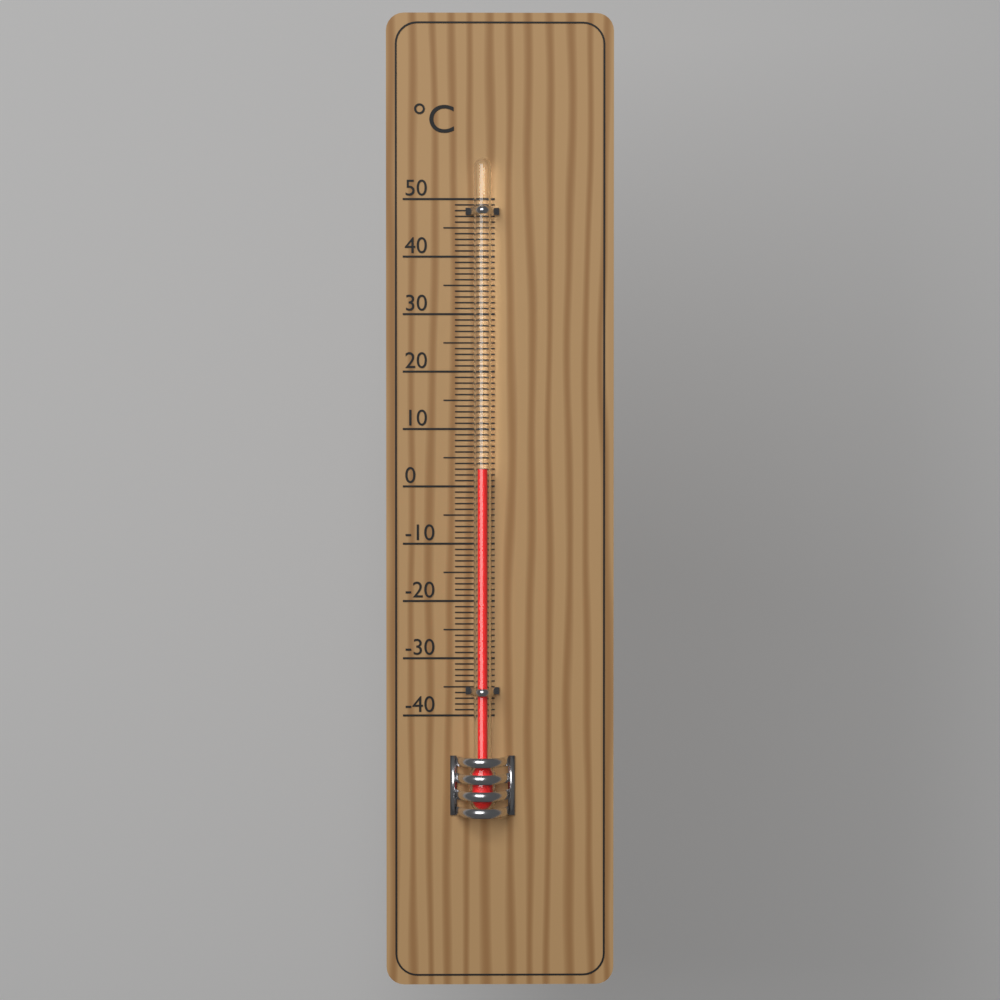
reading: 3 °C
